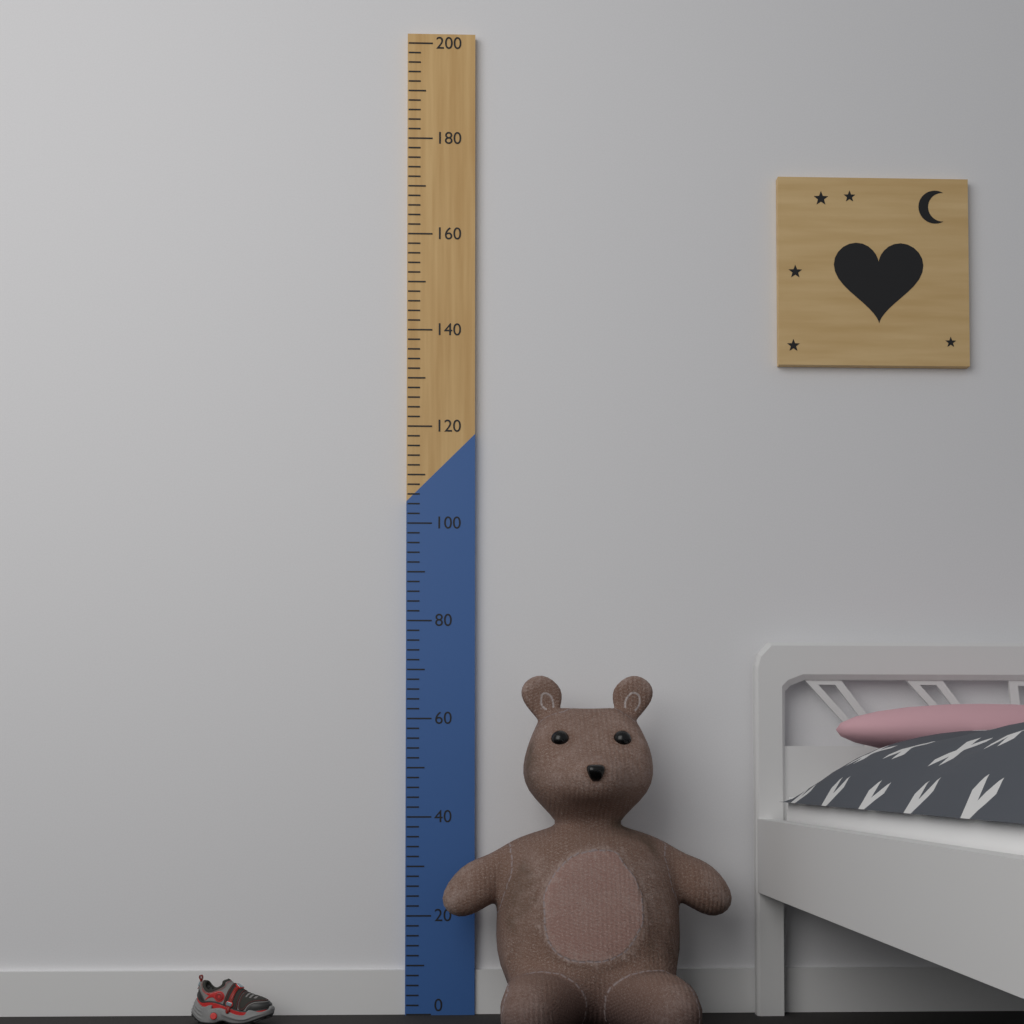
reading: 68 (no unit)
